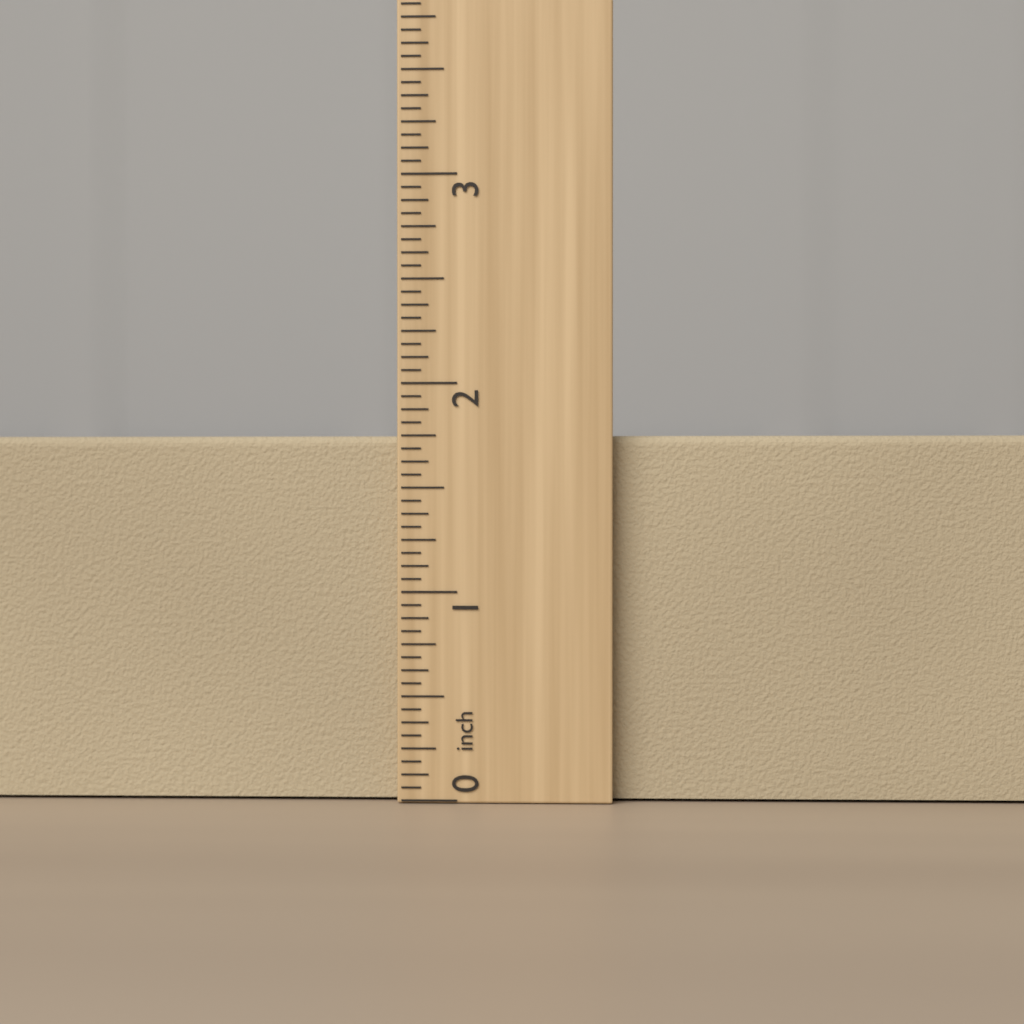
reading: 1.7500 inch
